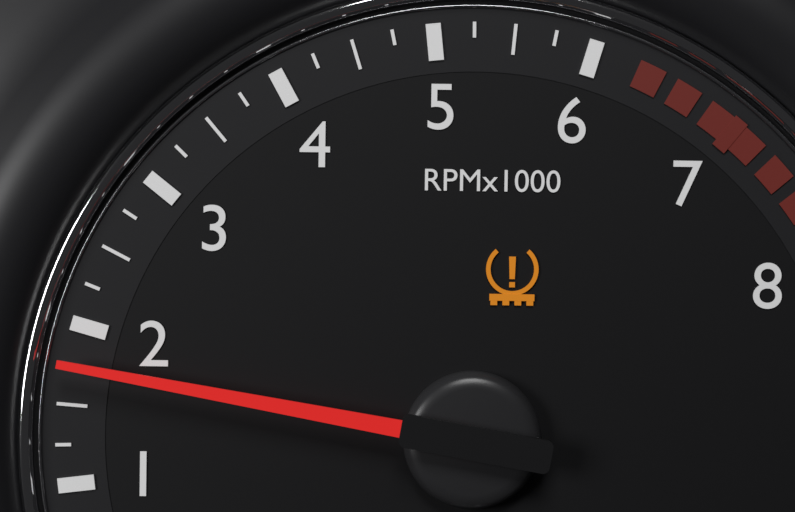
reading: 1.75 RPM x1000
